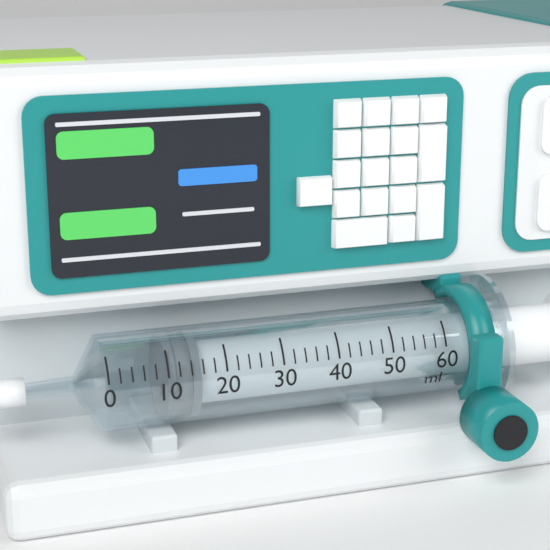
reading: 10 ml
